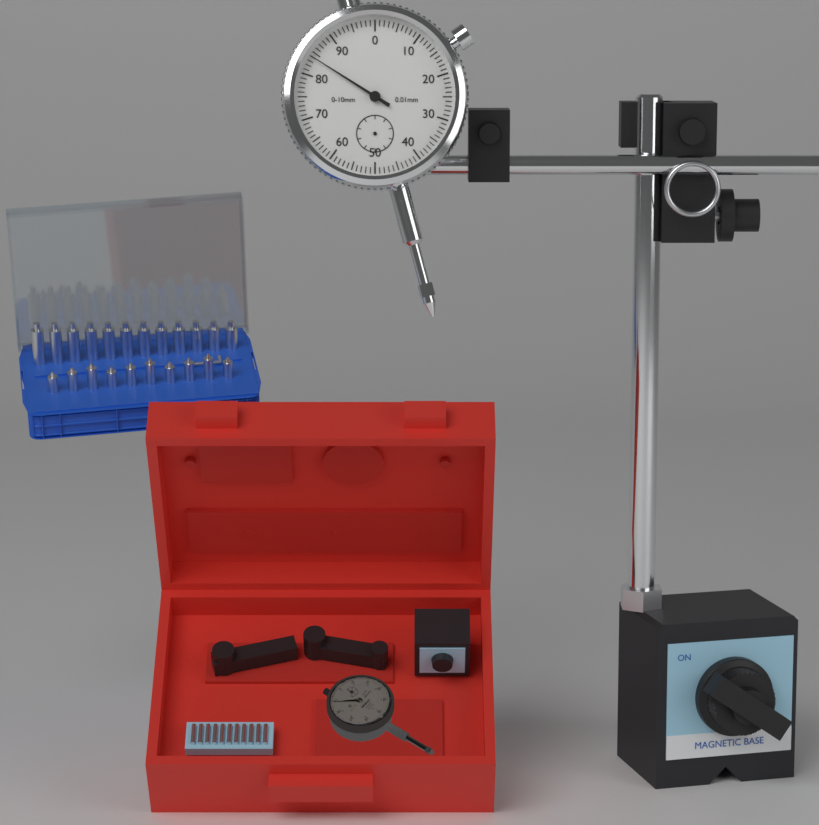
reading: 0.84 mm
